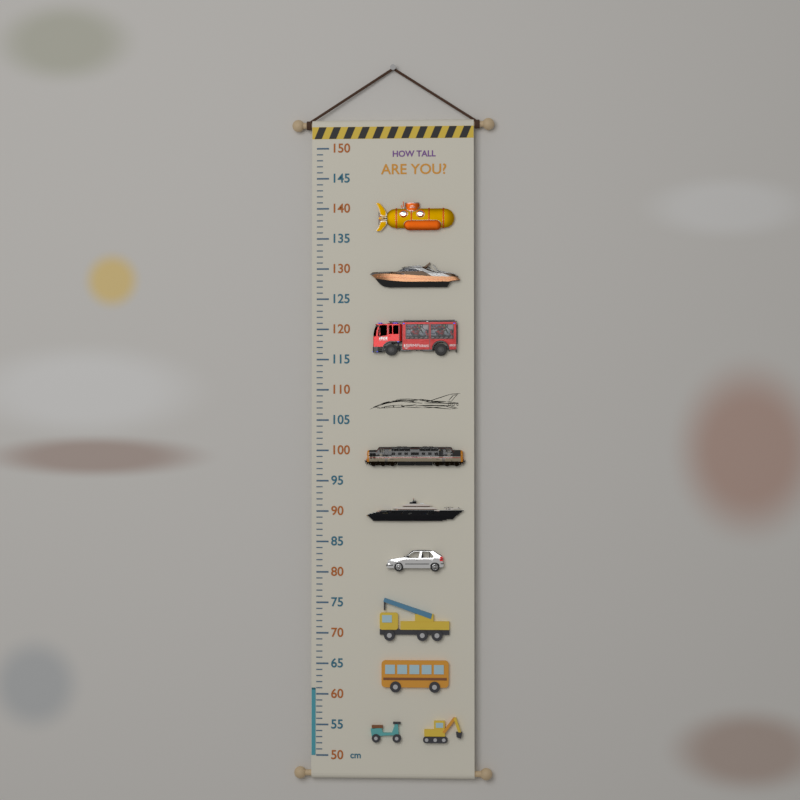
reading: 61 cm
